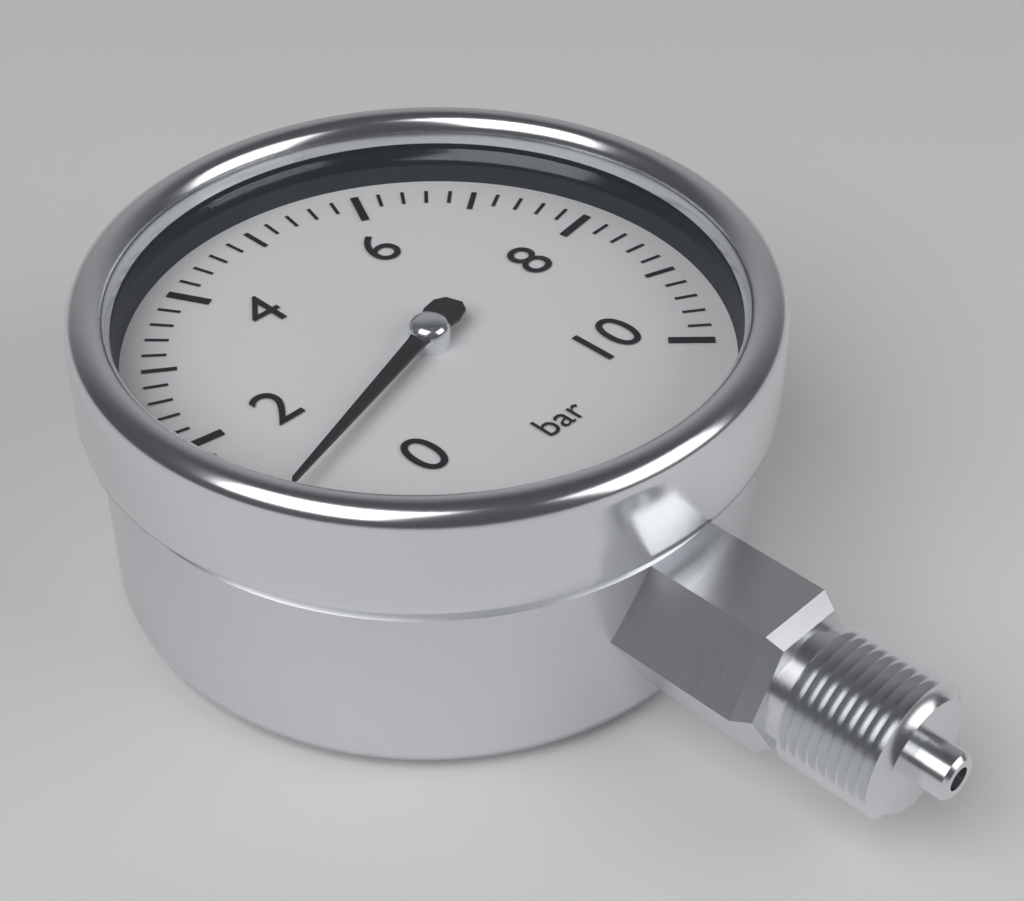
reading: 1.0 bar
